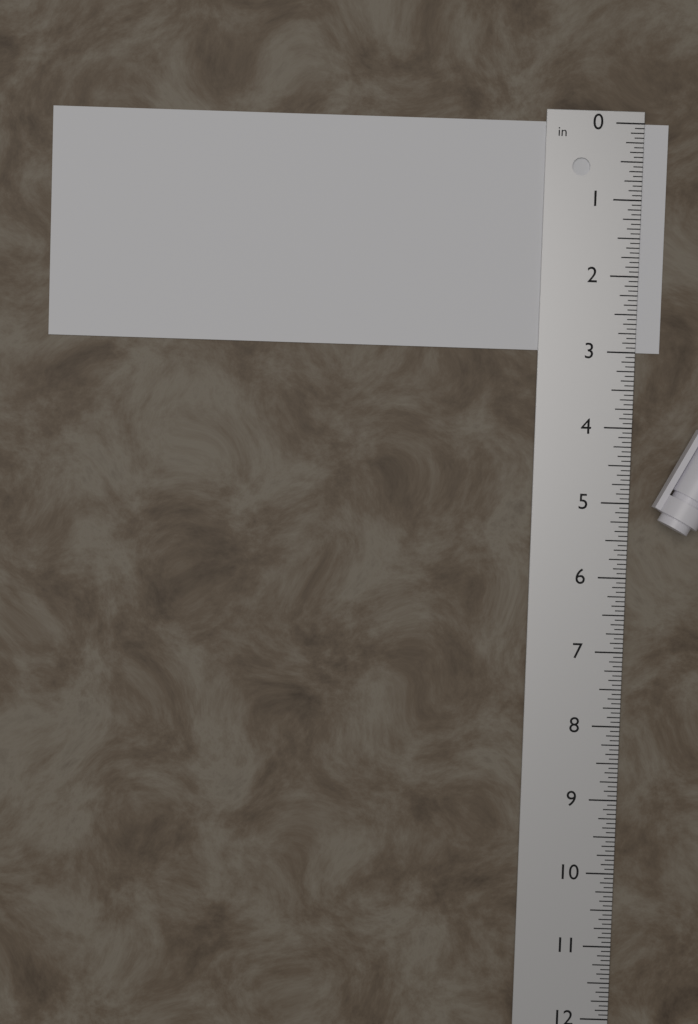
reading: 3.0000 in
